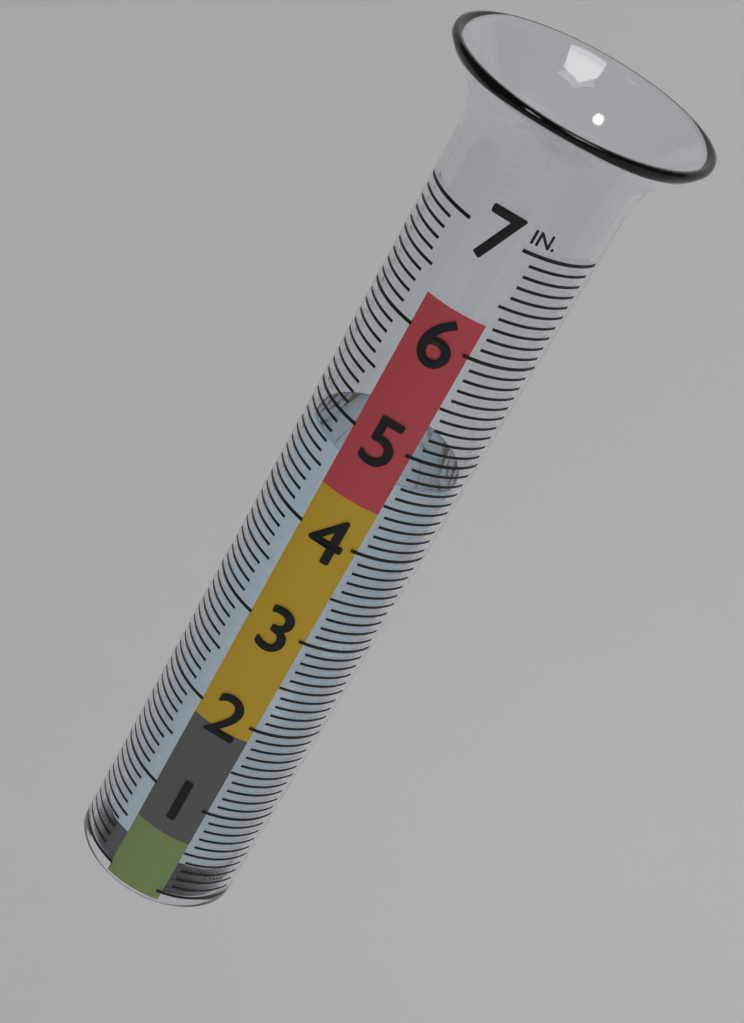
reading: 4.7 in
